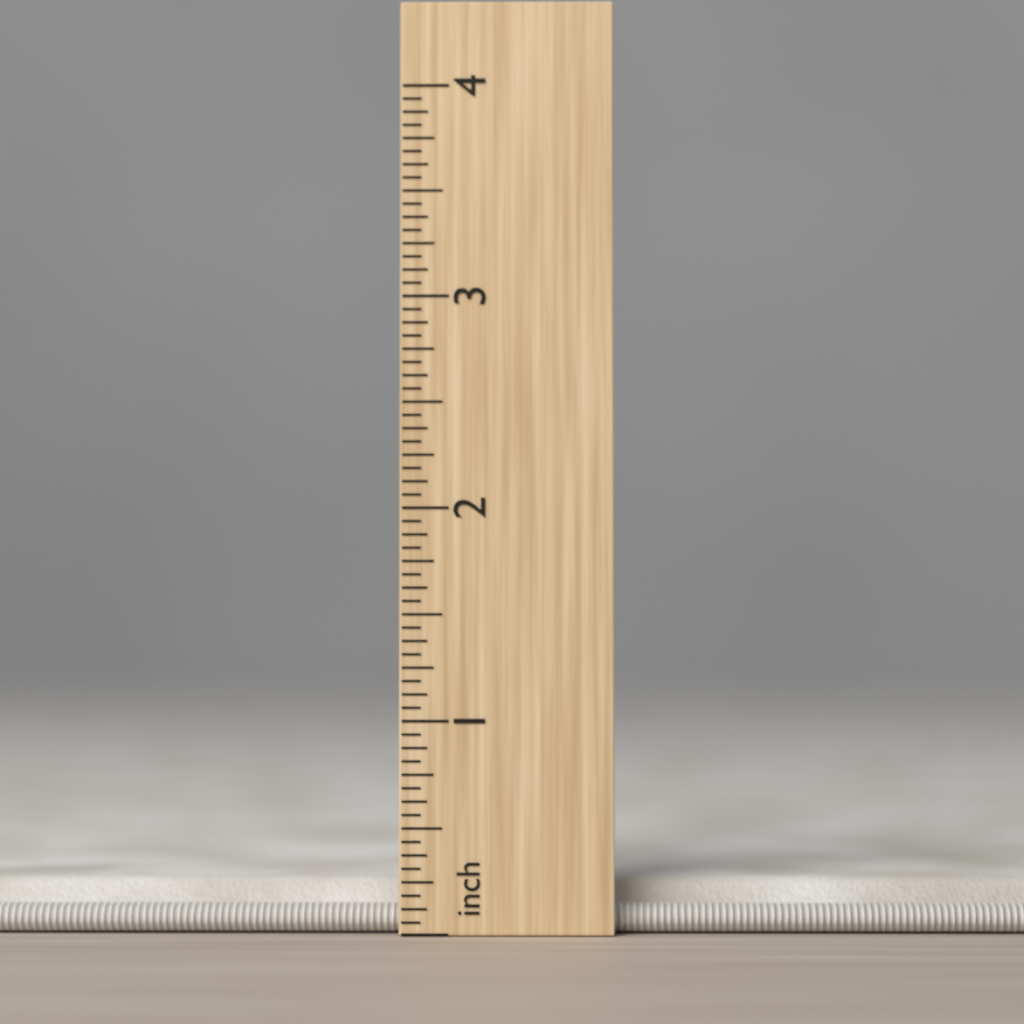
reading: 0.2500 in
